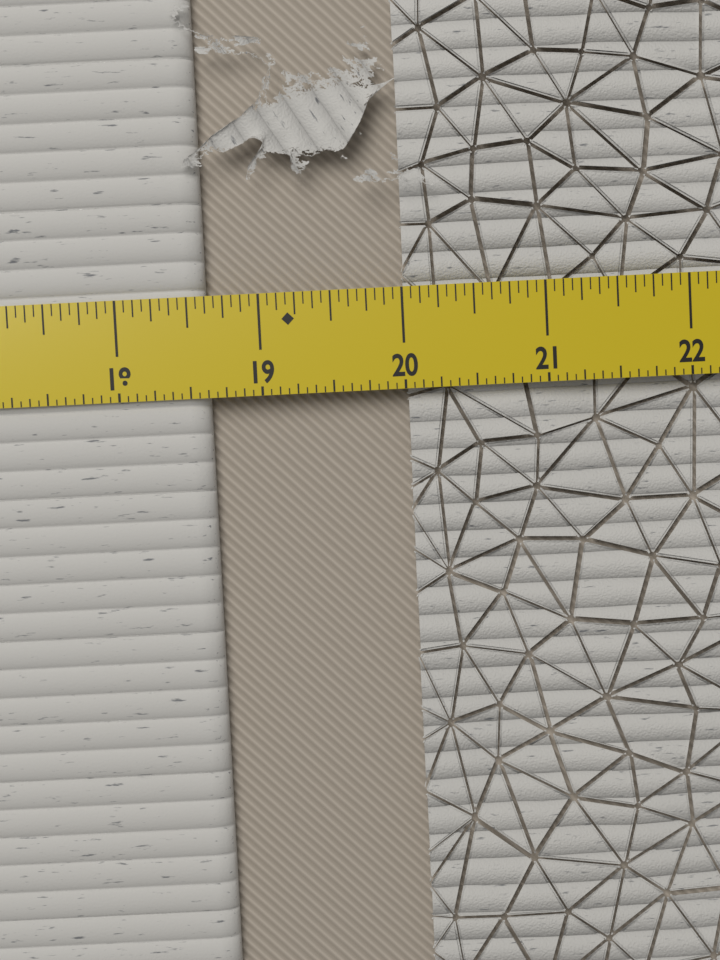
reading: 18.6250 in
